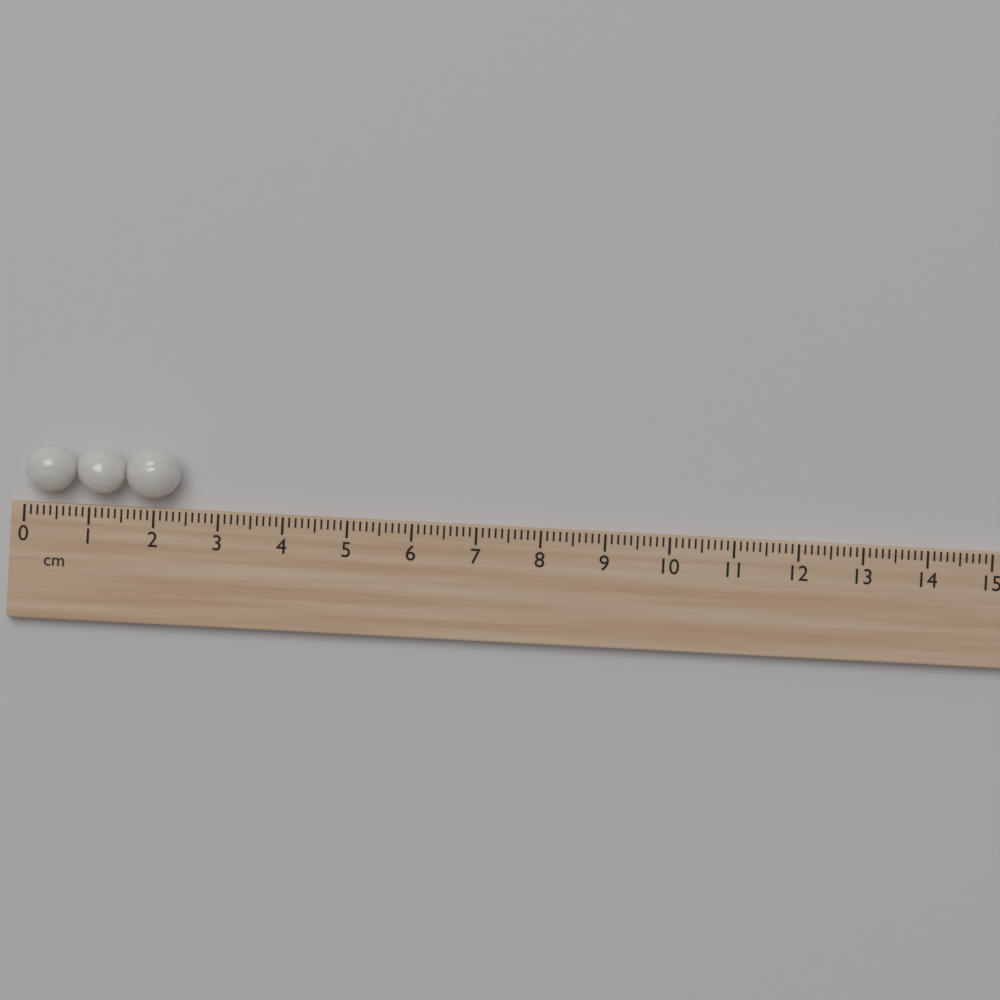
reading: 2.4 cm
